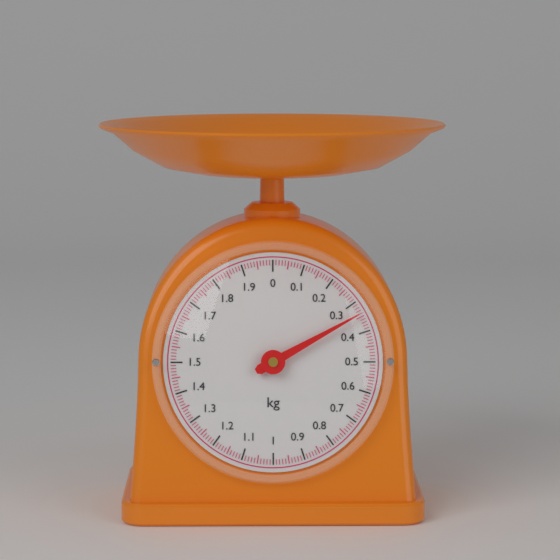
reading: 0.34 kg
